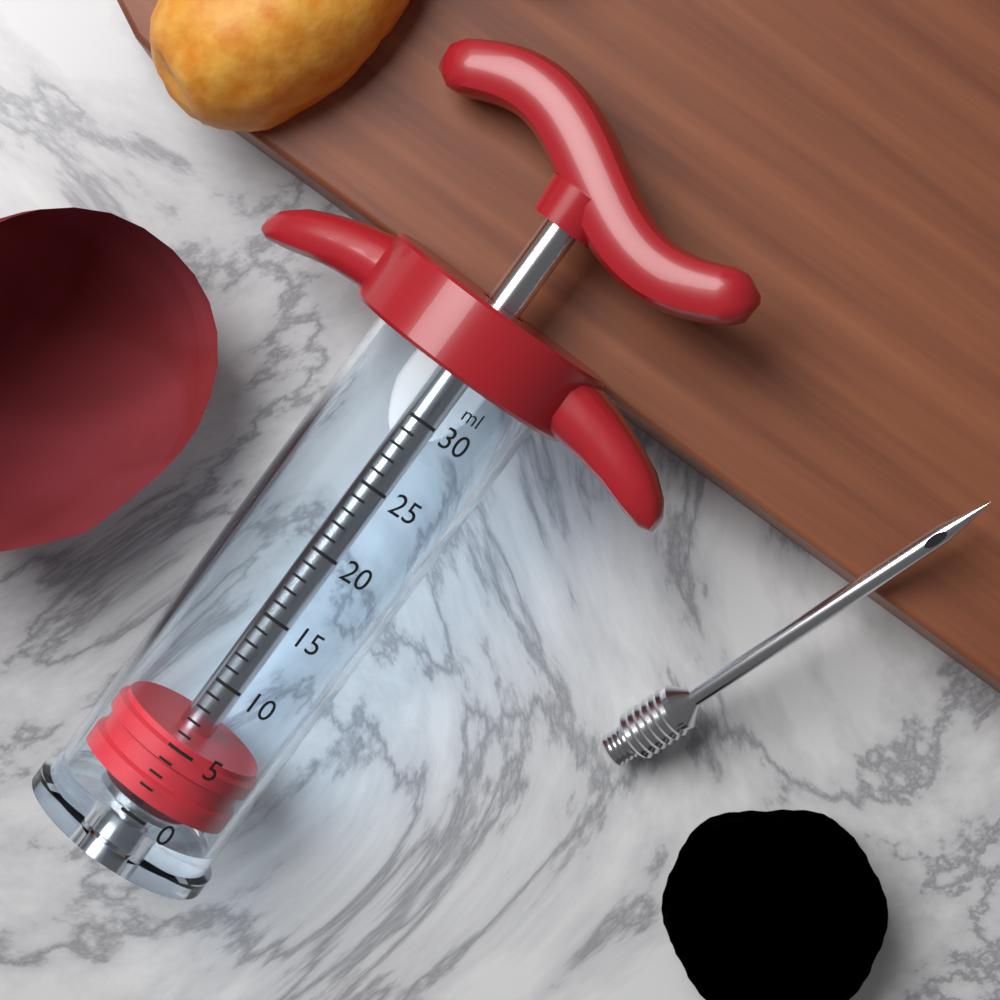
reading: 1 ml
